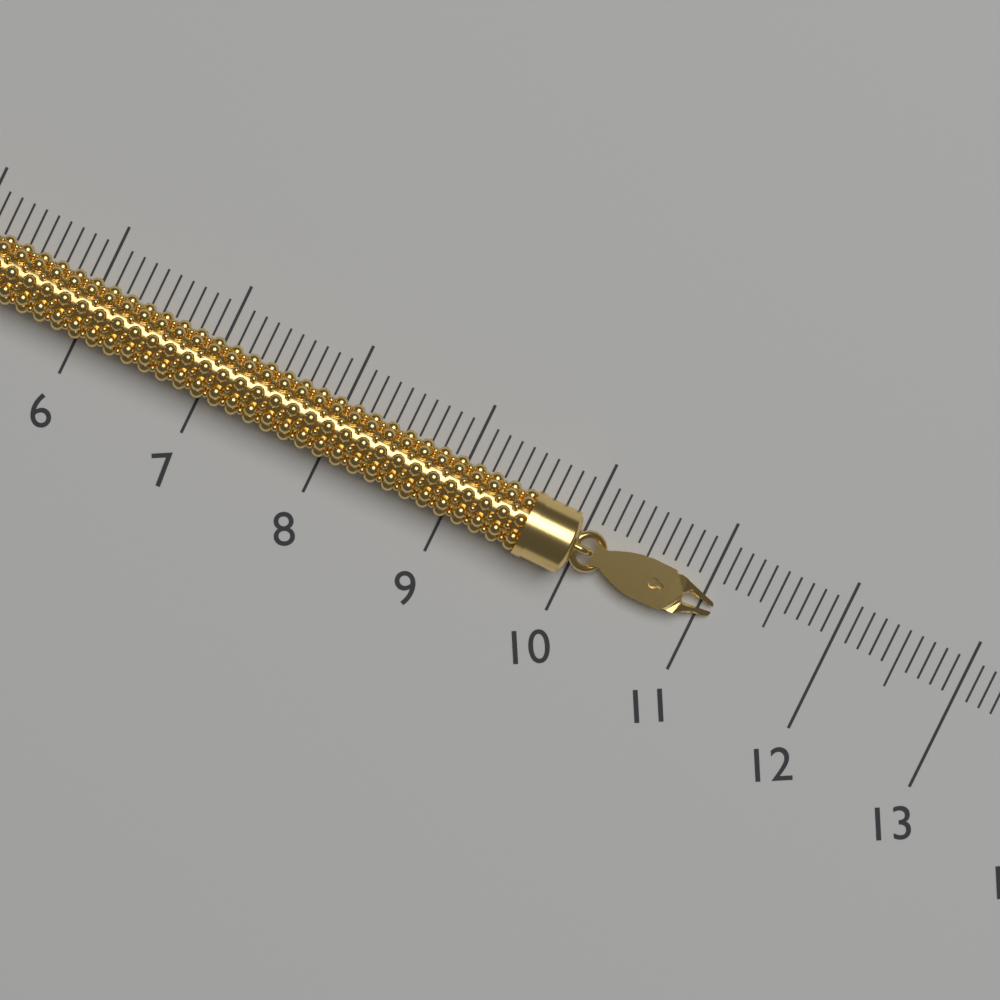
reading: 11.1 (no unit)
